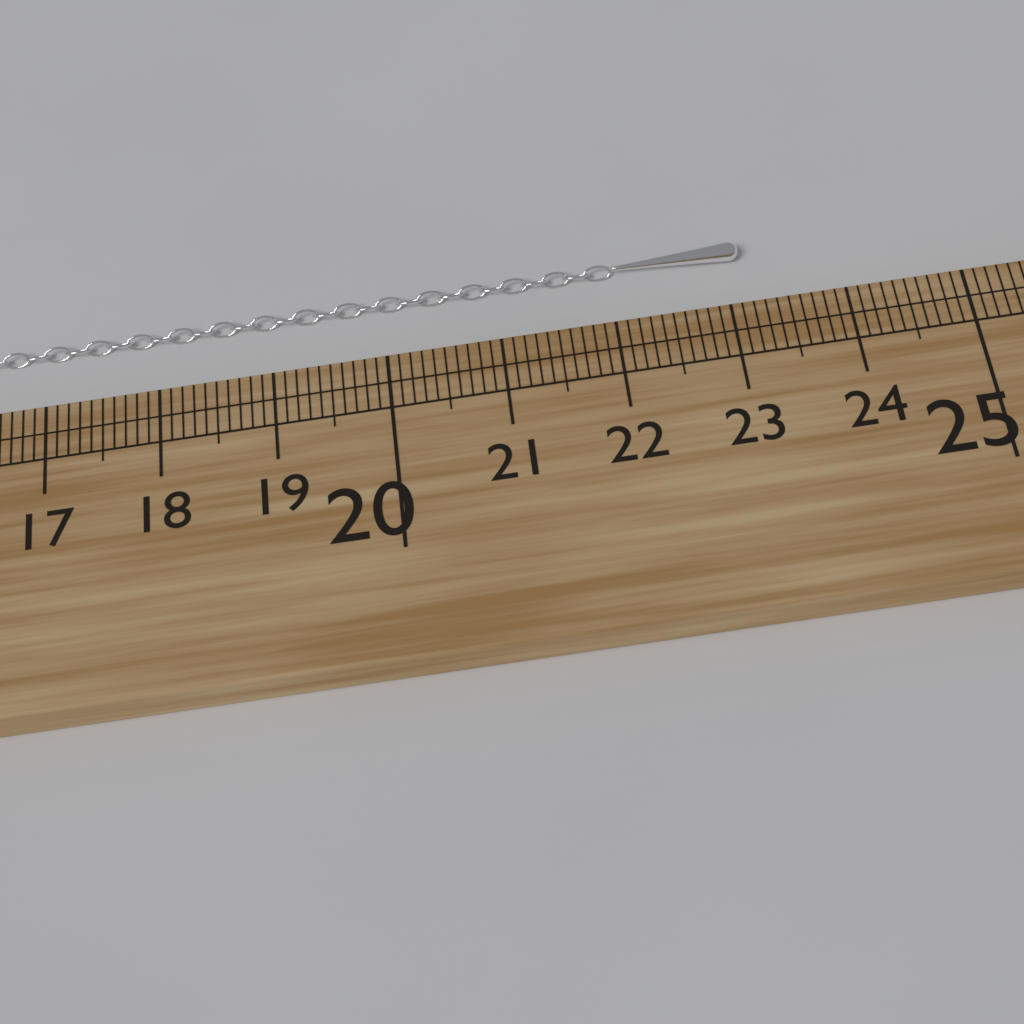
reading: 23.2 cm
